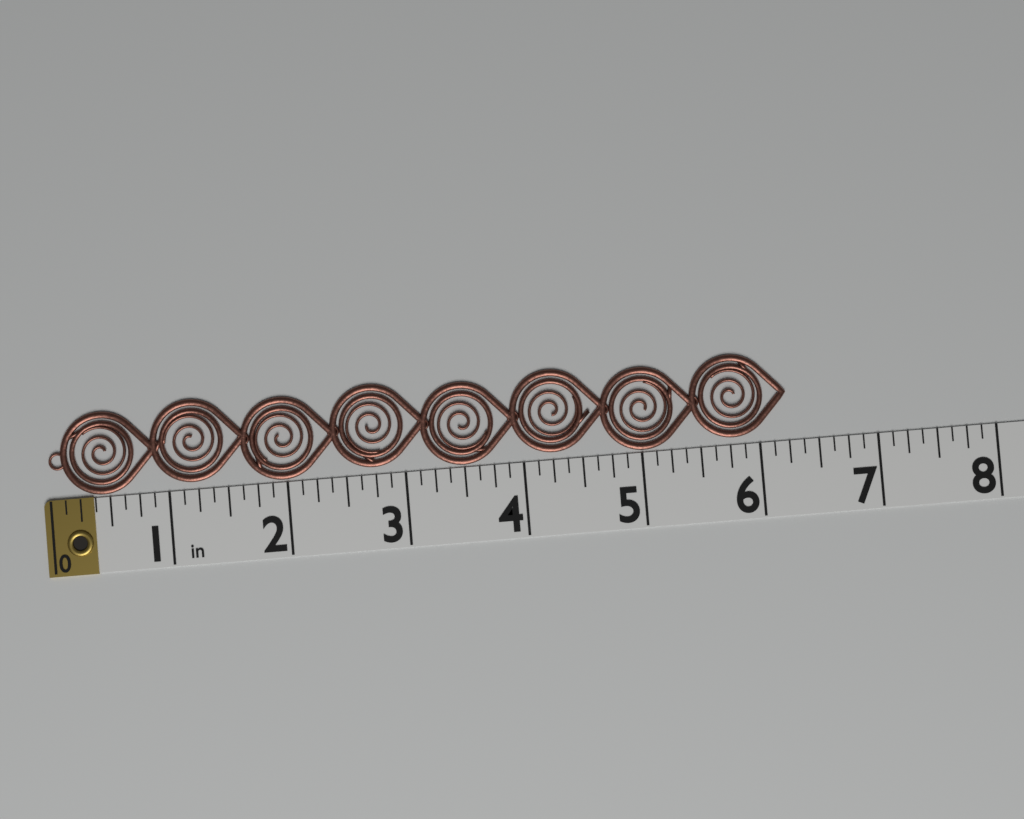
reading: 6.250 in
